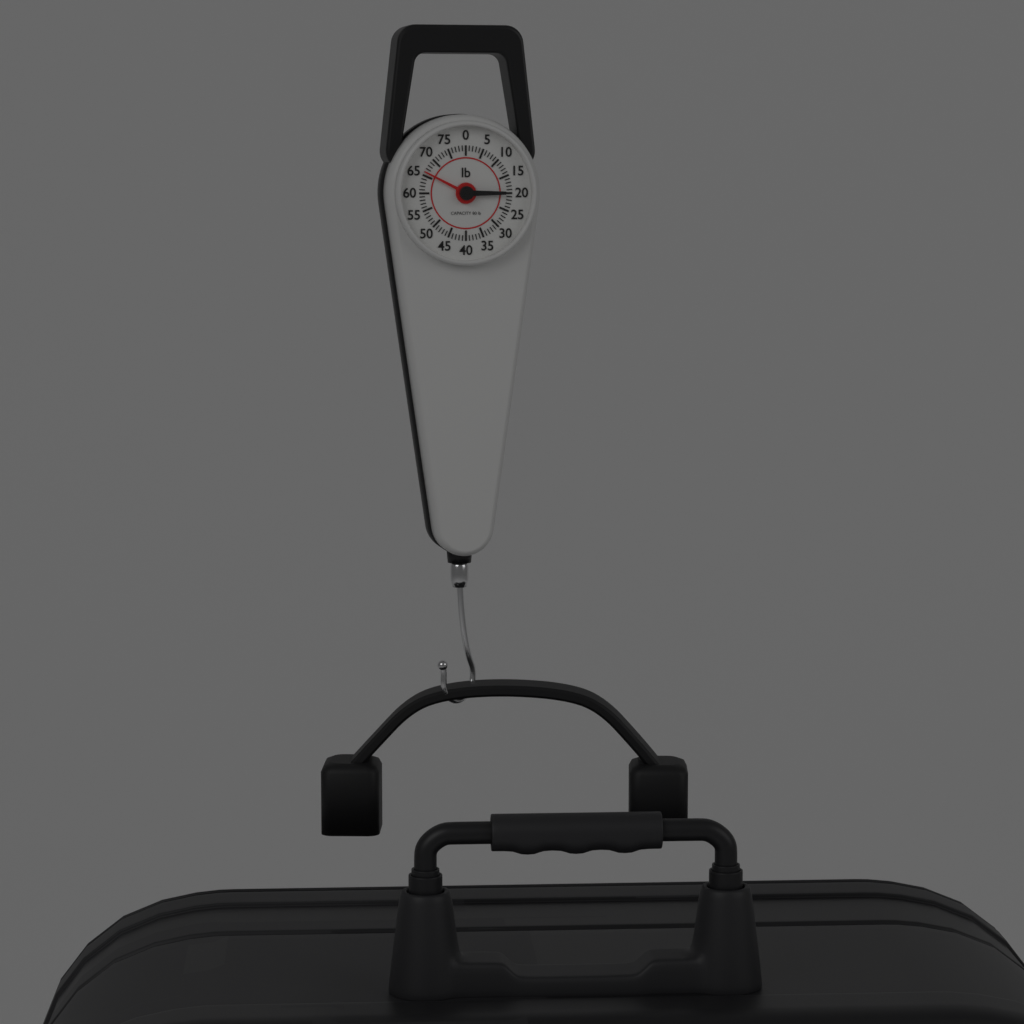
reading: 66 lb
